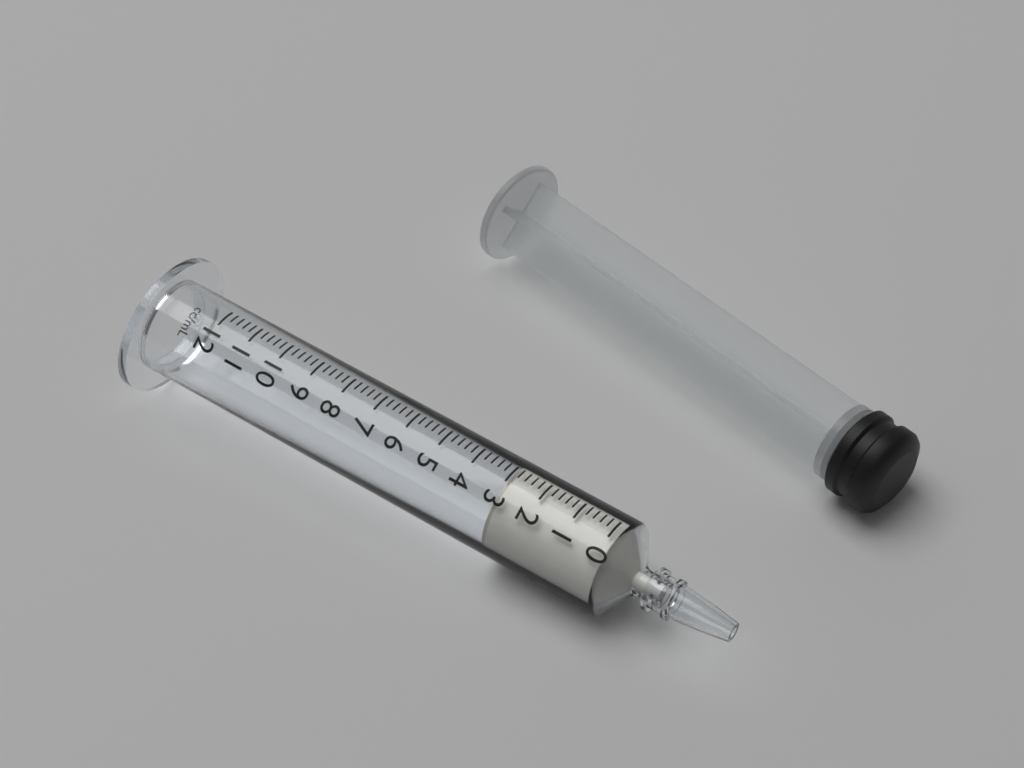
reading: 3.0 ml
